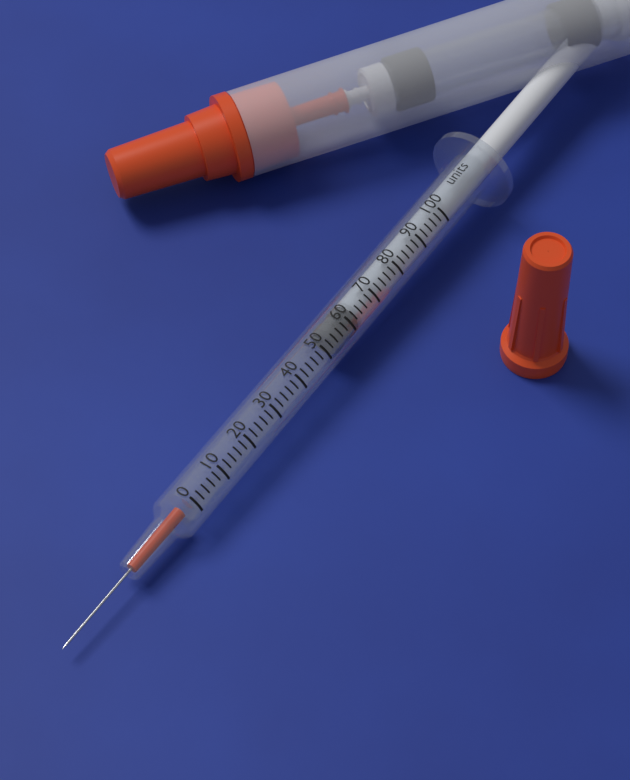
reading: 54 units
